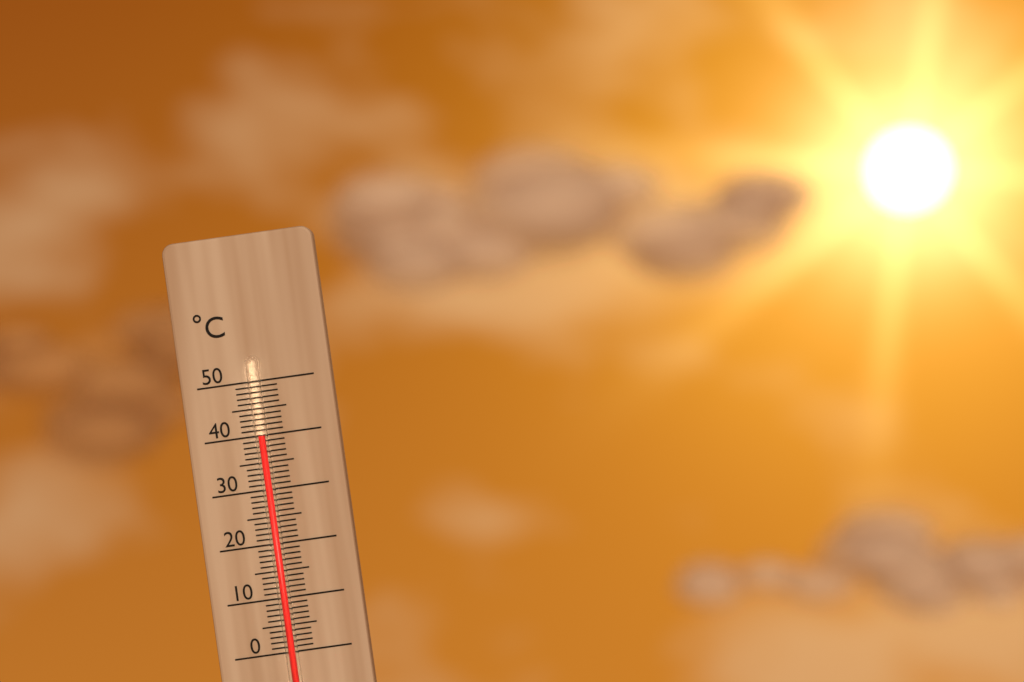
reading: 40 °C
